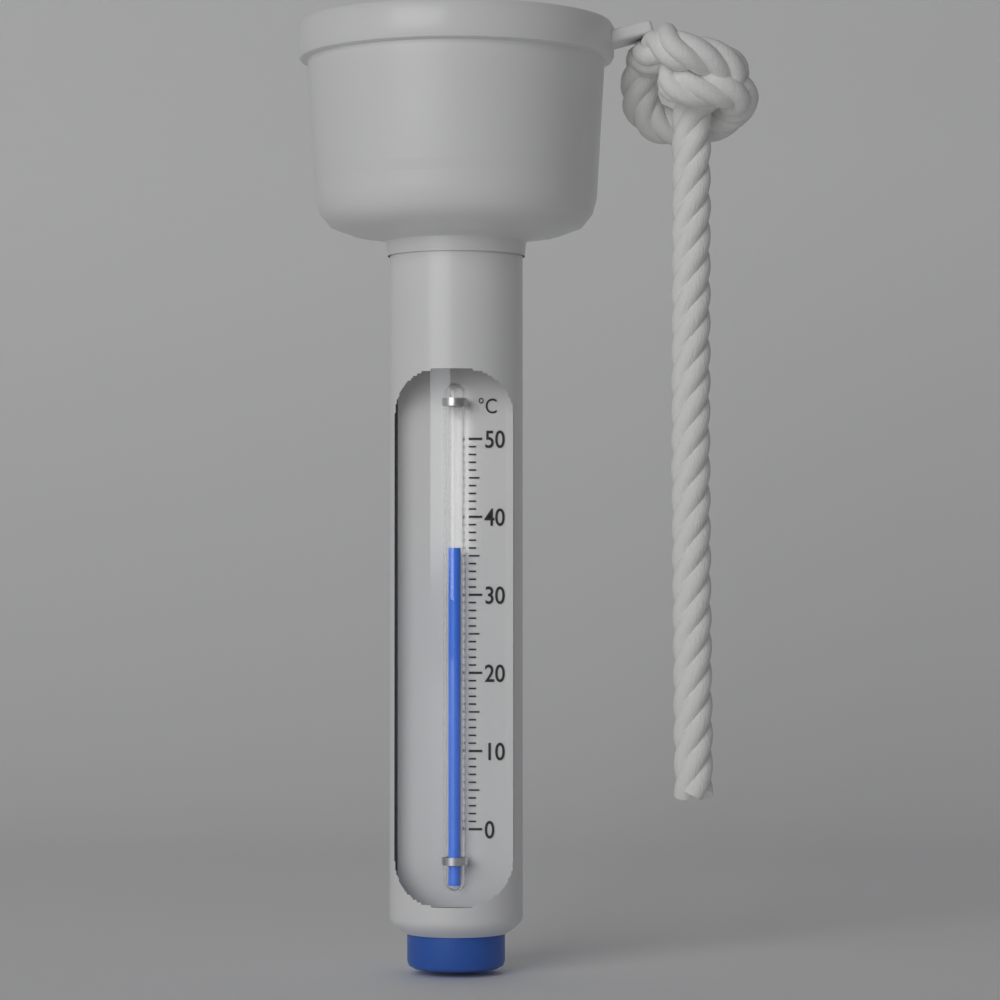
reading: 36 °C
